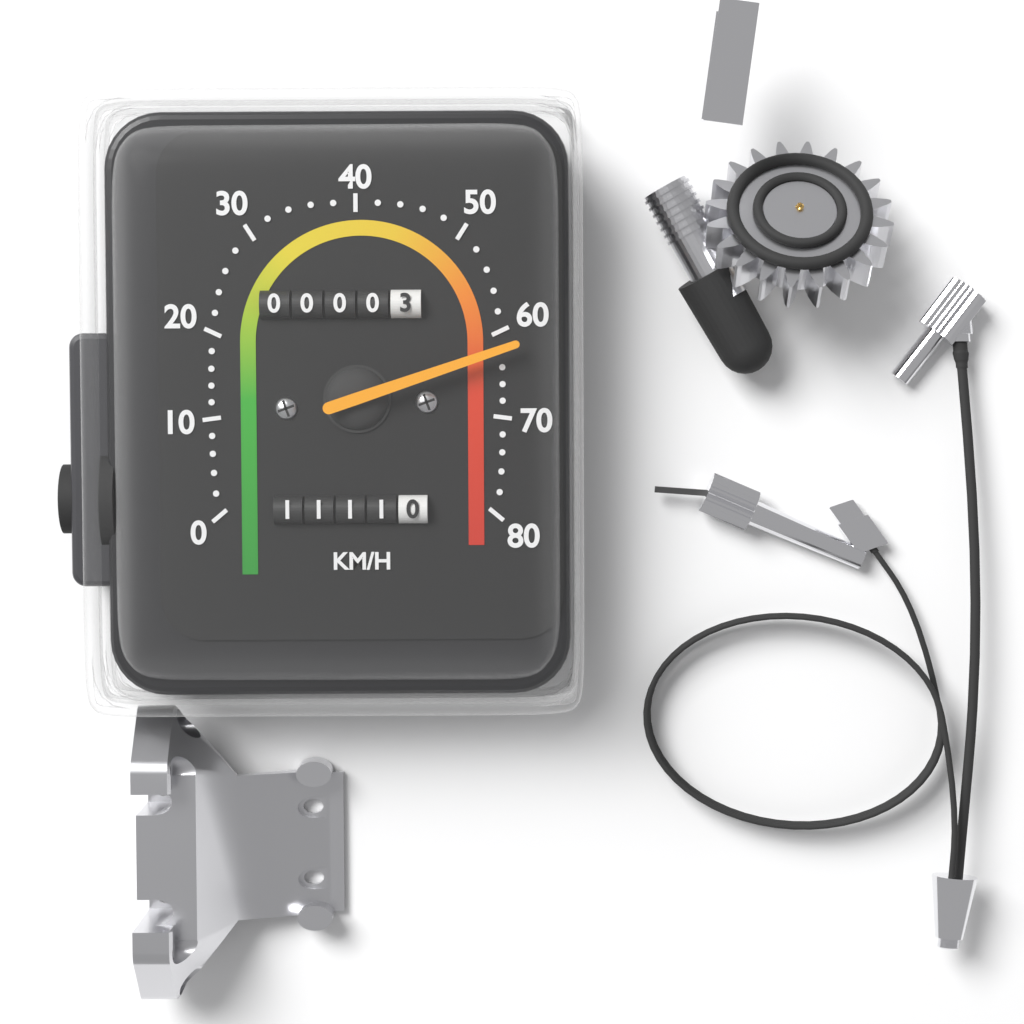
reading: 62 km/h
